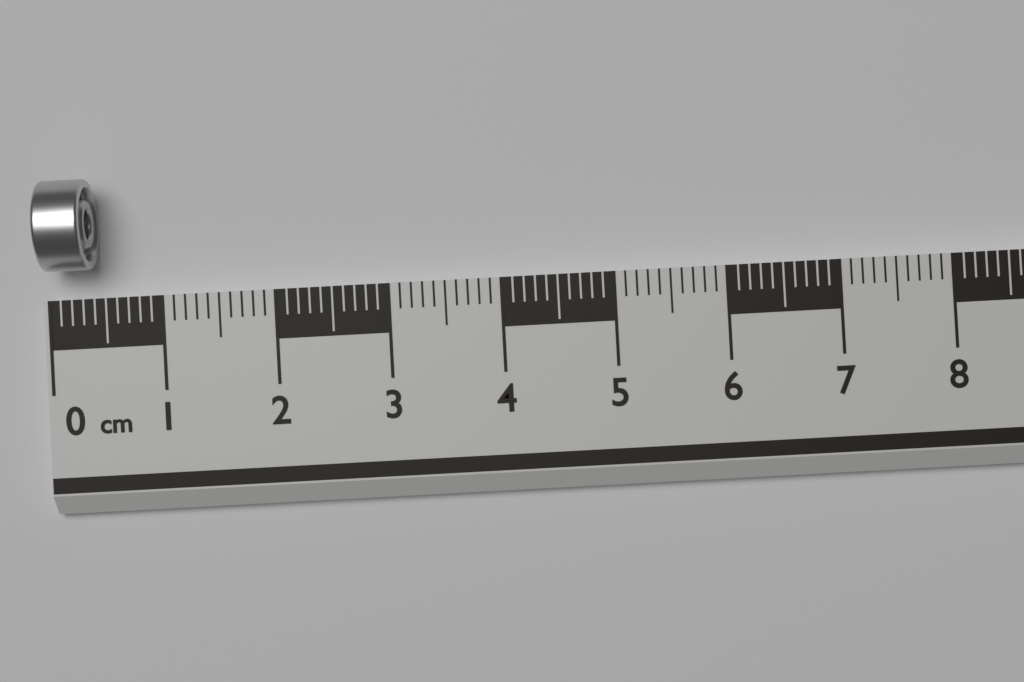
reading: 0.4 cm
